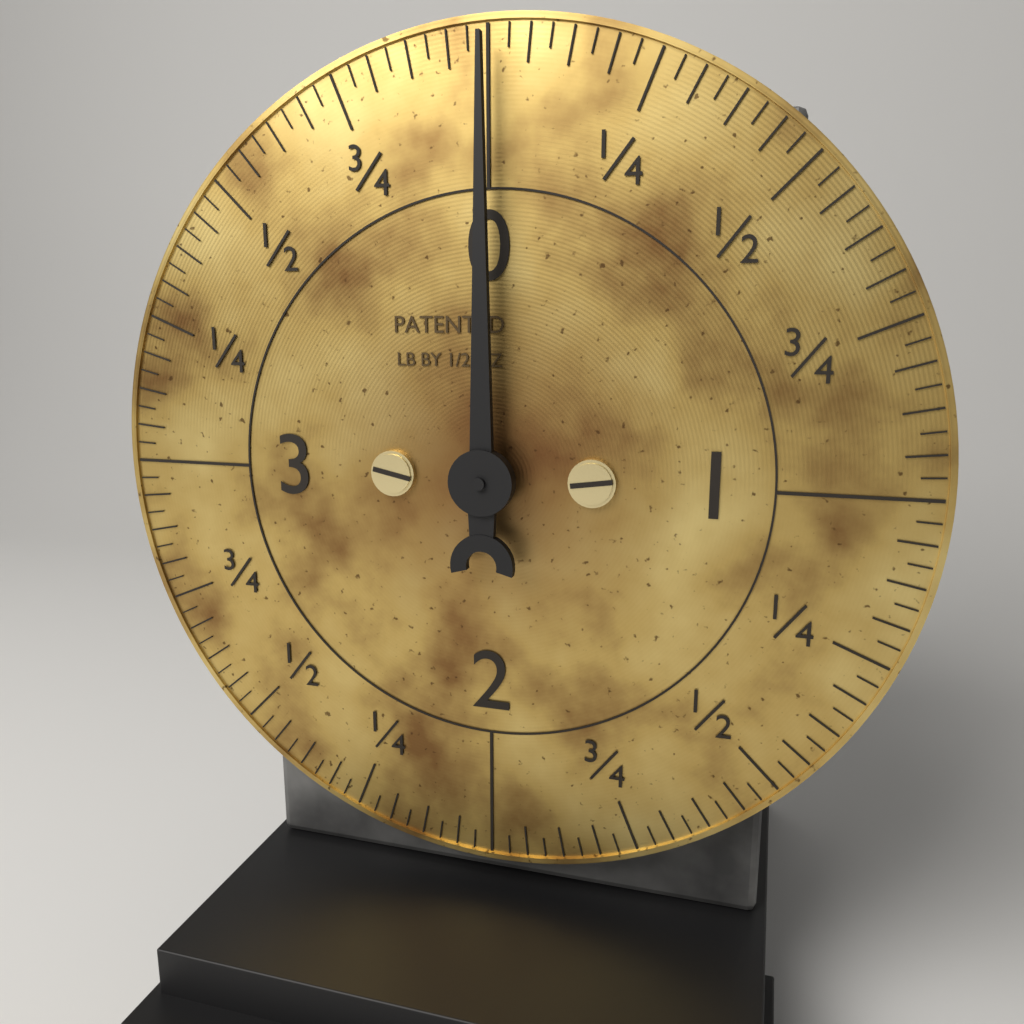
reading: 0.00000 lb
